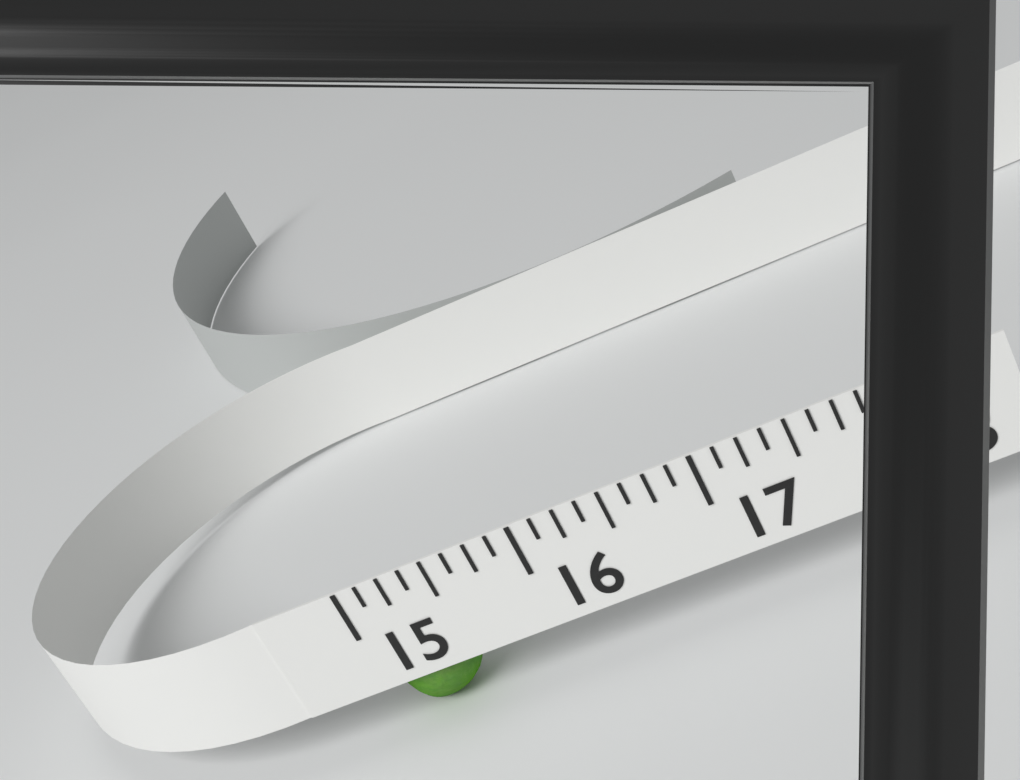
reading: 15.500 (no unit)
